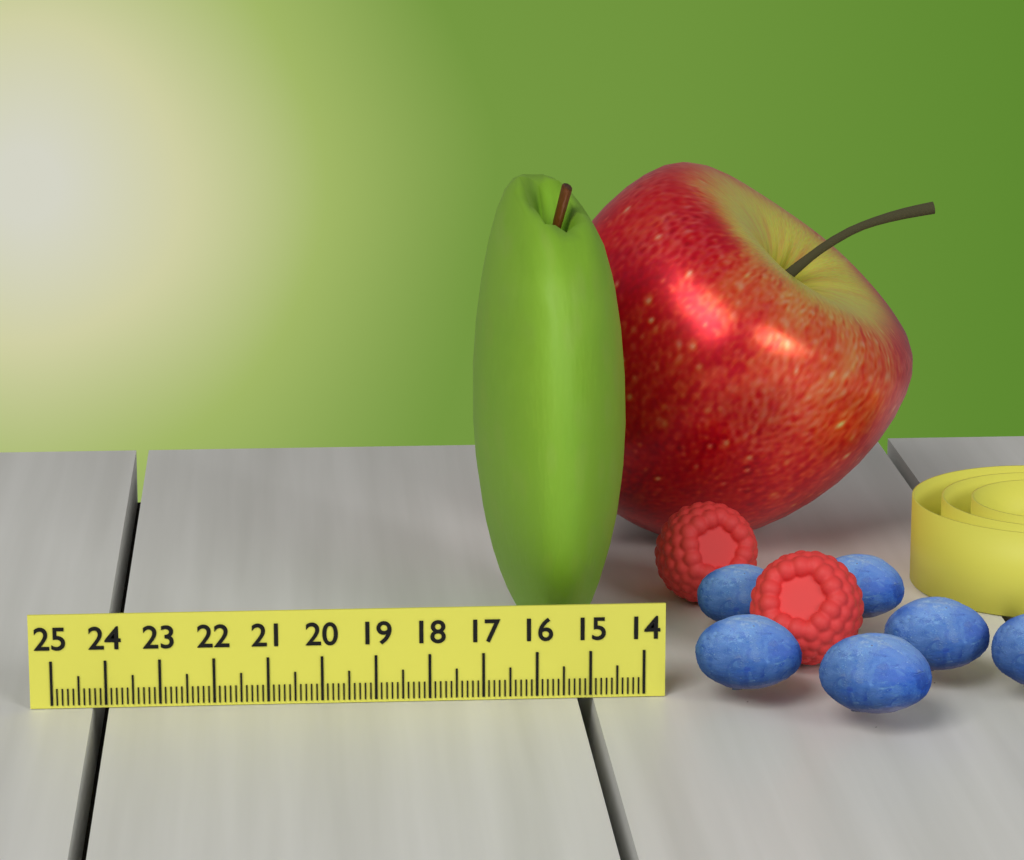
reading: 16.9 (no unit)
